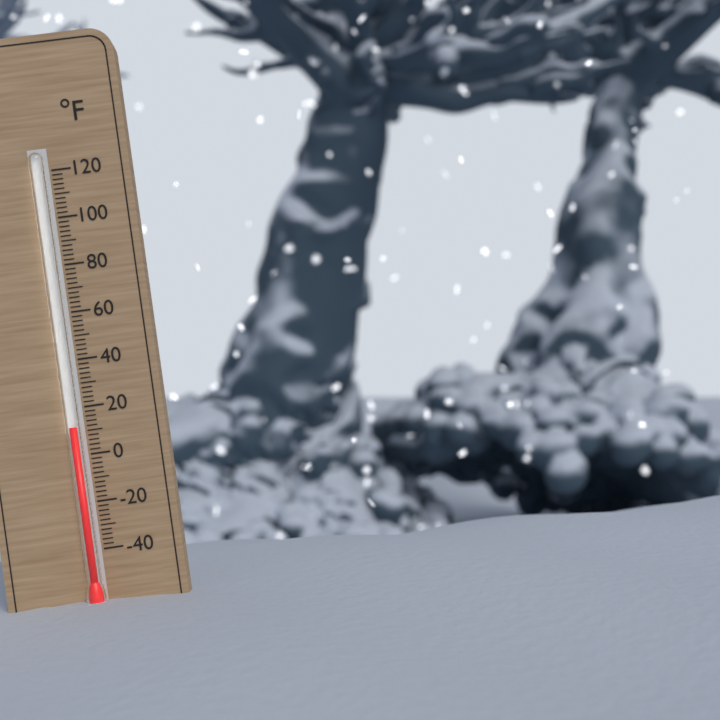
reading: 12 °F
